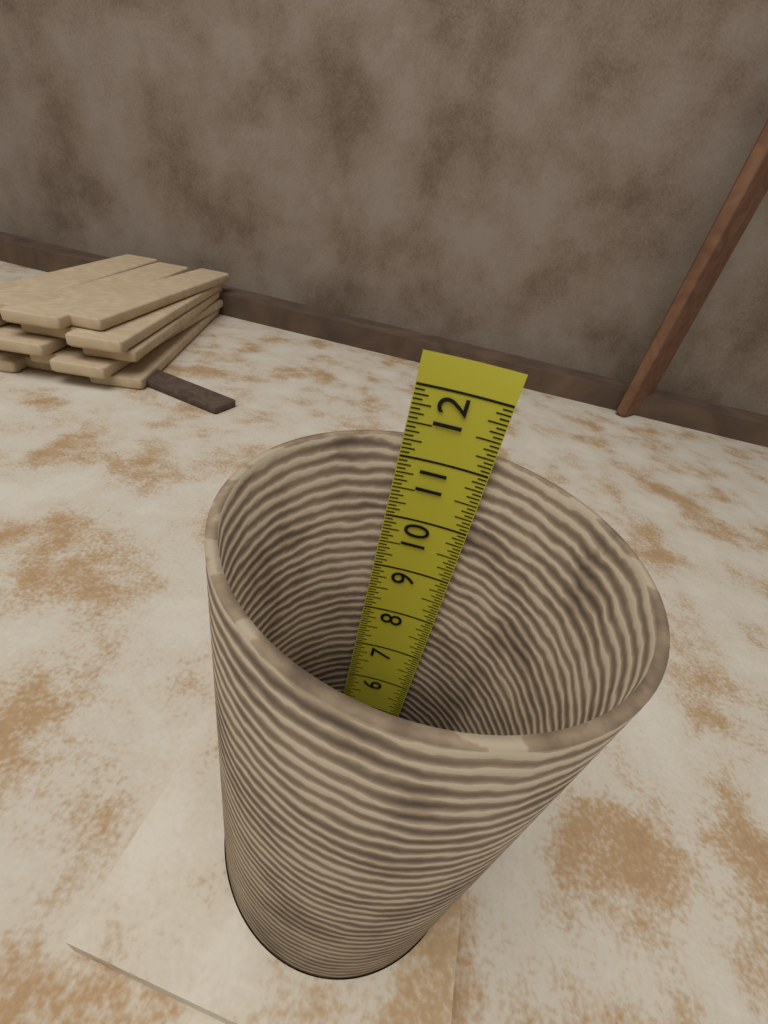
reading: 11.2500 in
